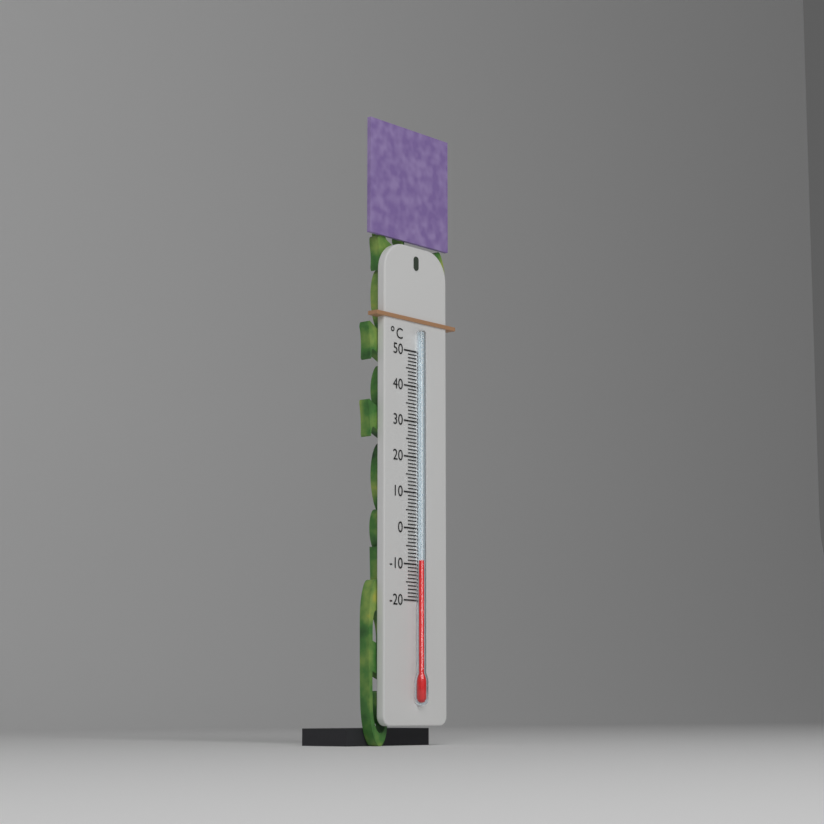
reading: -9 °C
